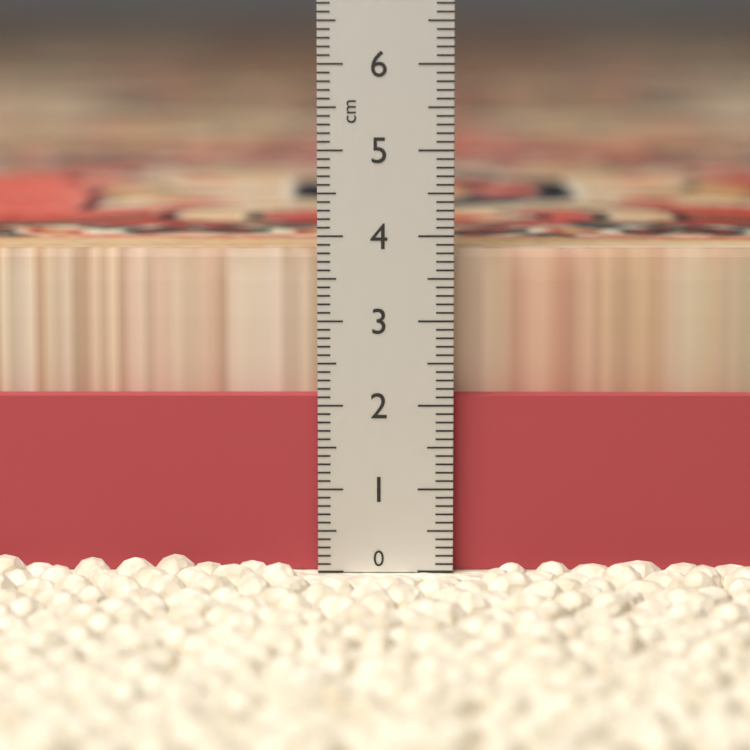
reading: 3.8 cm
